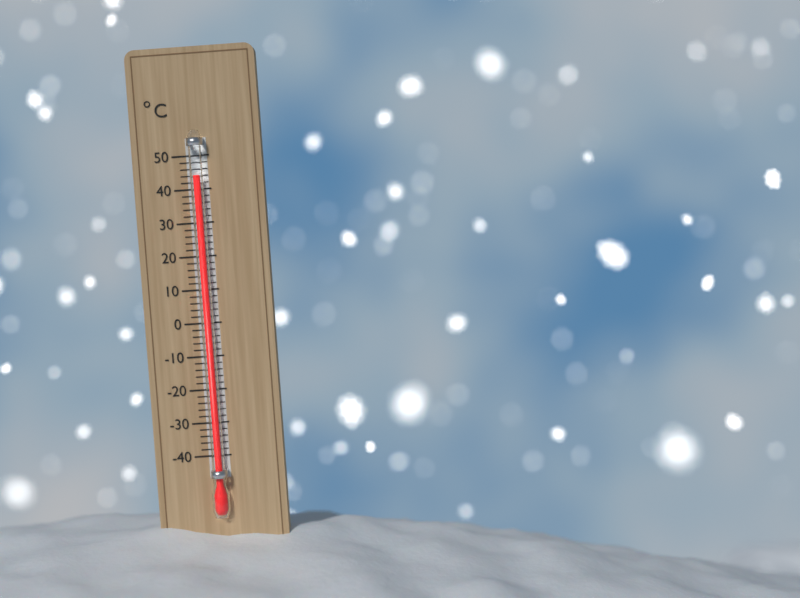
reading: 44 °C
